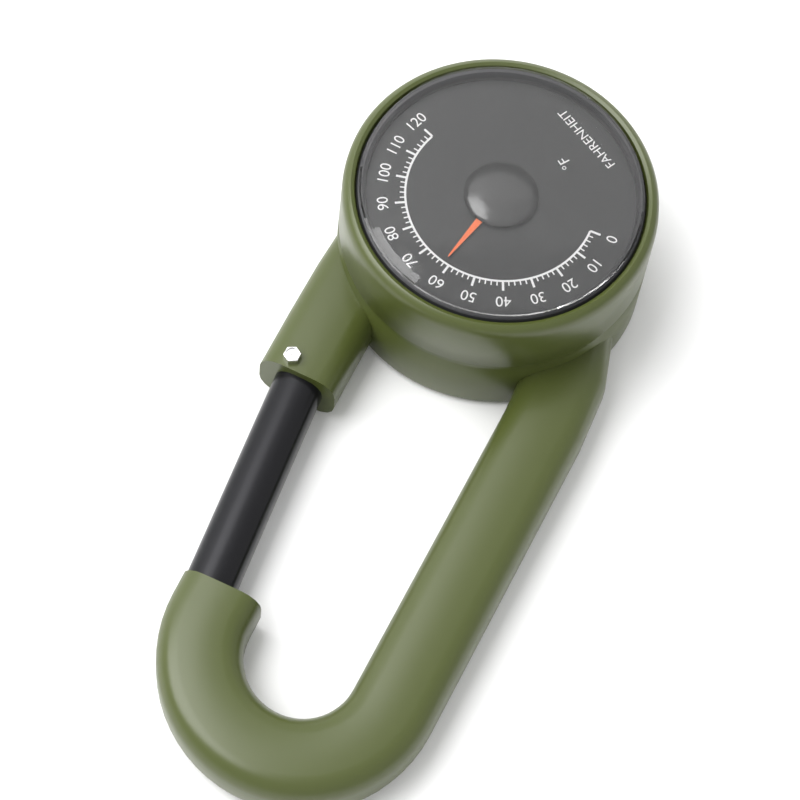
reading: 62 °F
